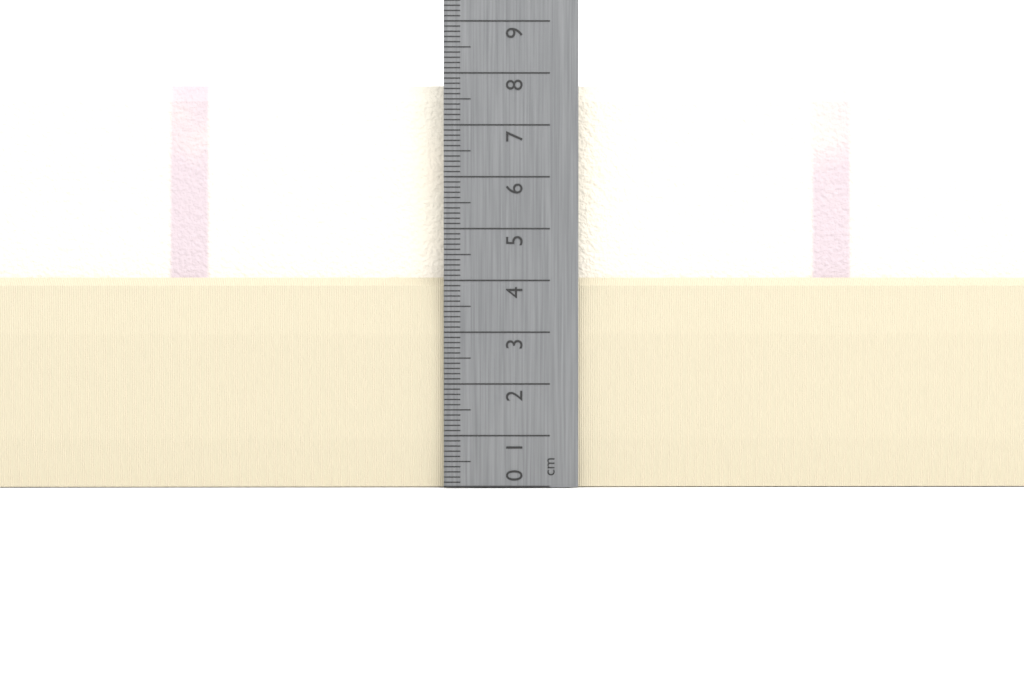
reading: 7.8 cm
